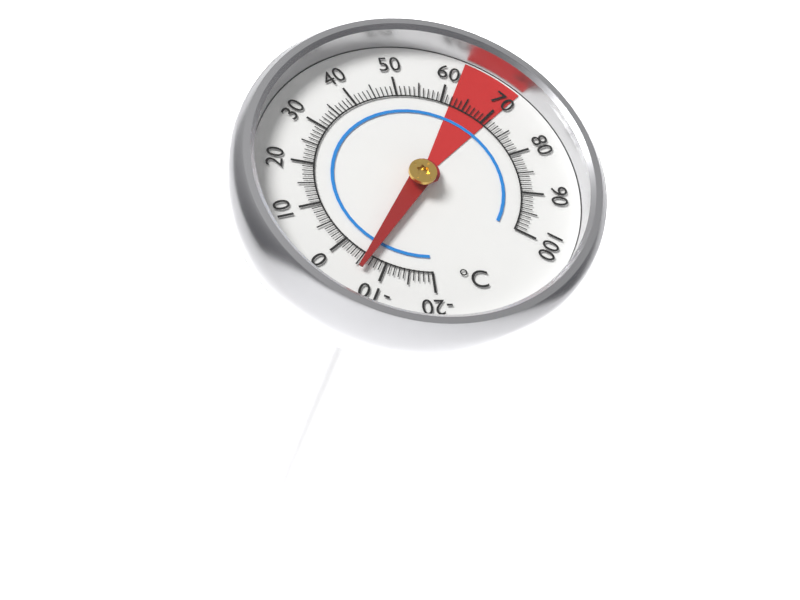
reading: -6 °C
